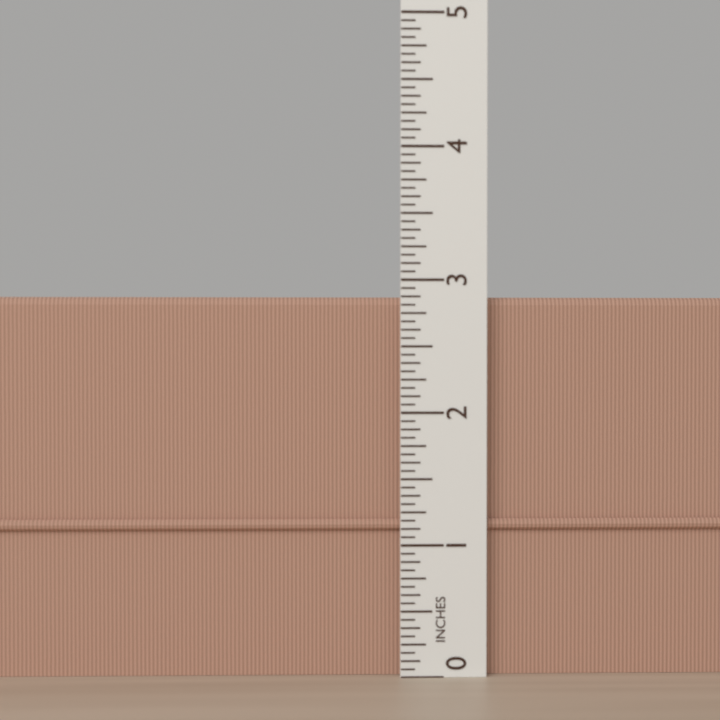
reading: 2.8750 in
